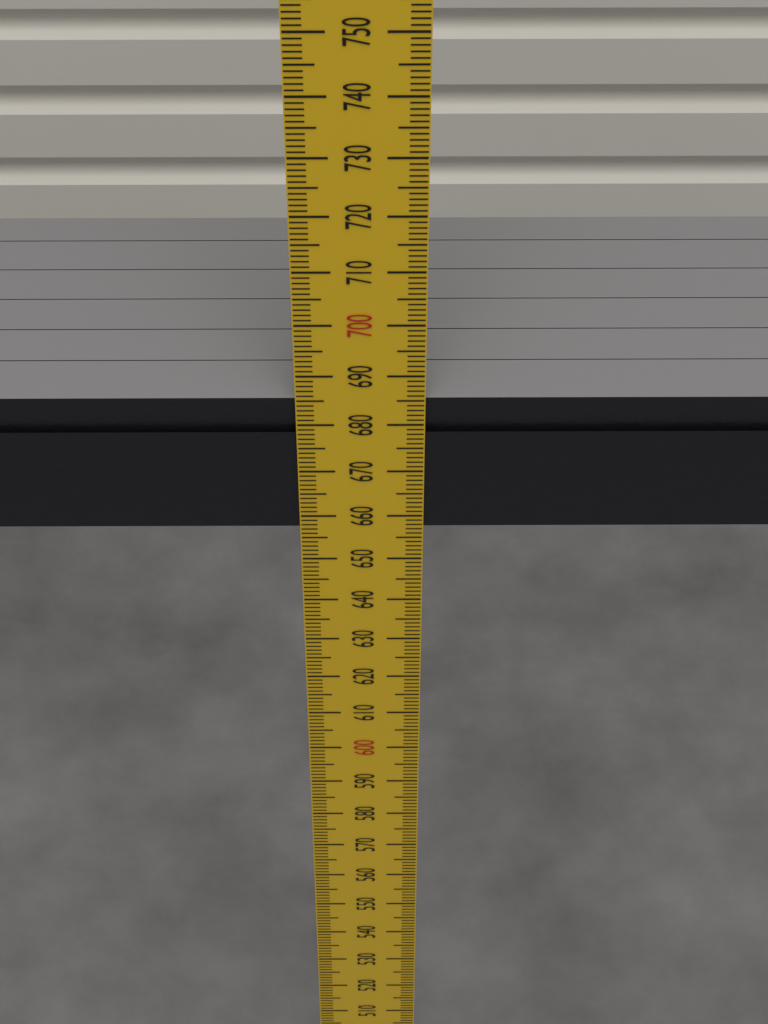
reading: 685 mm
